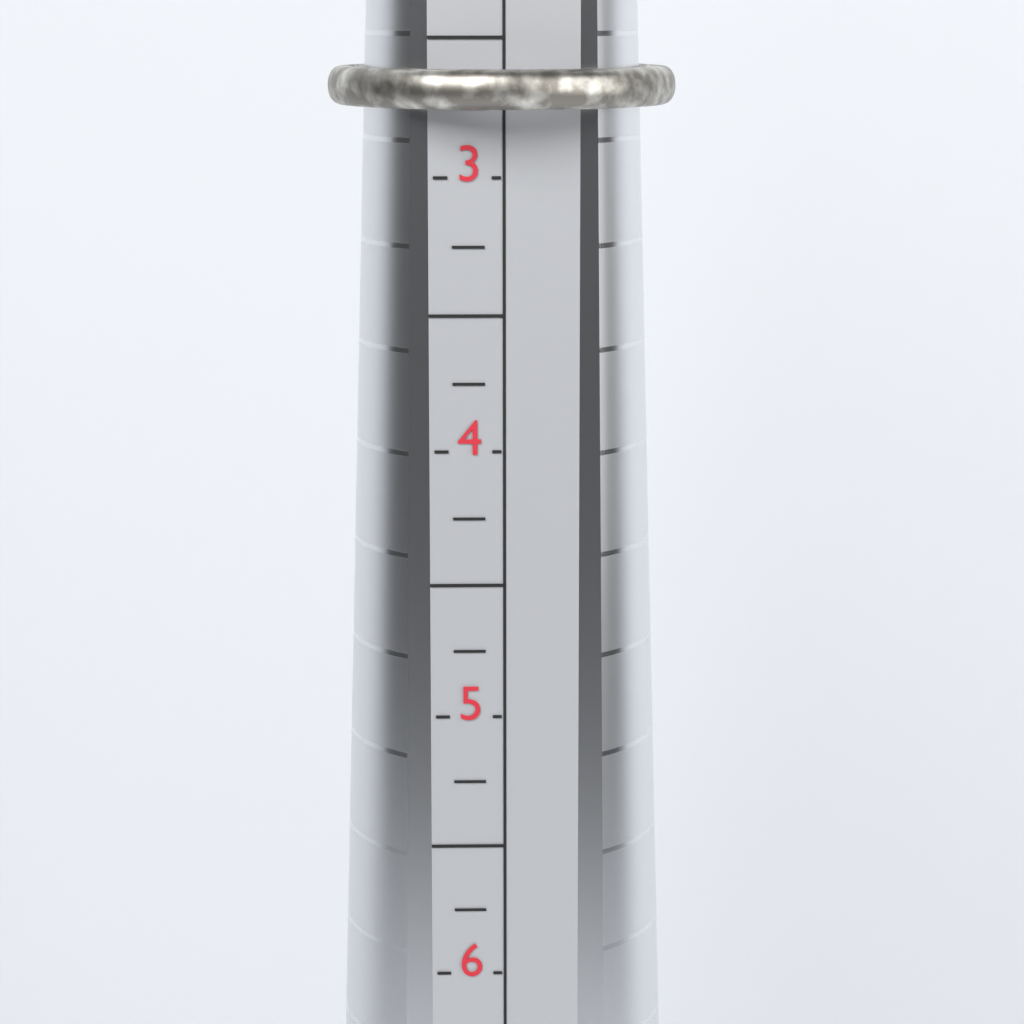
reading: 2.75 (no unit)
